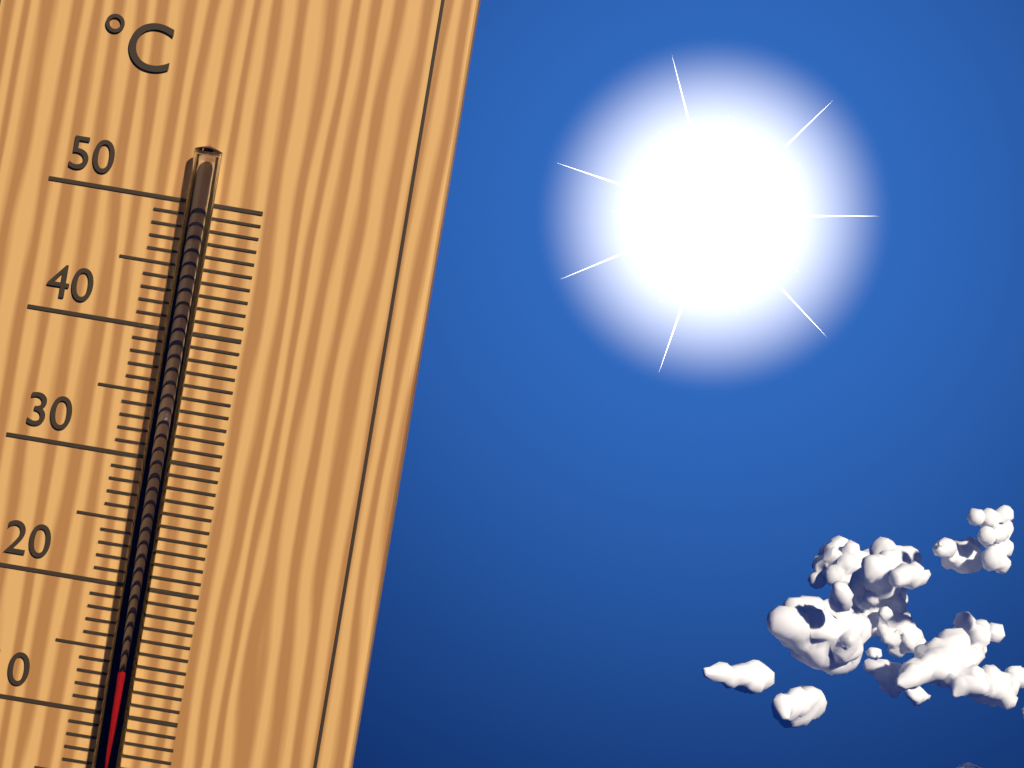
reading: 14 °C
